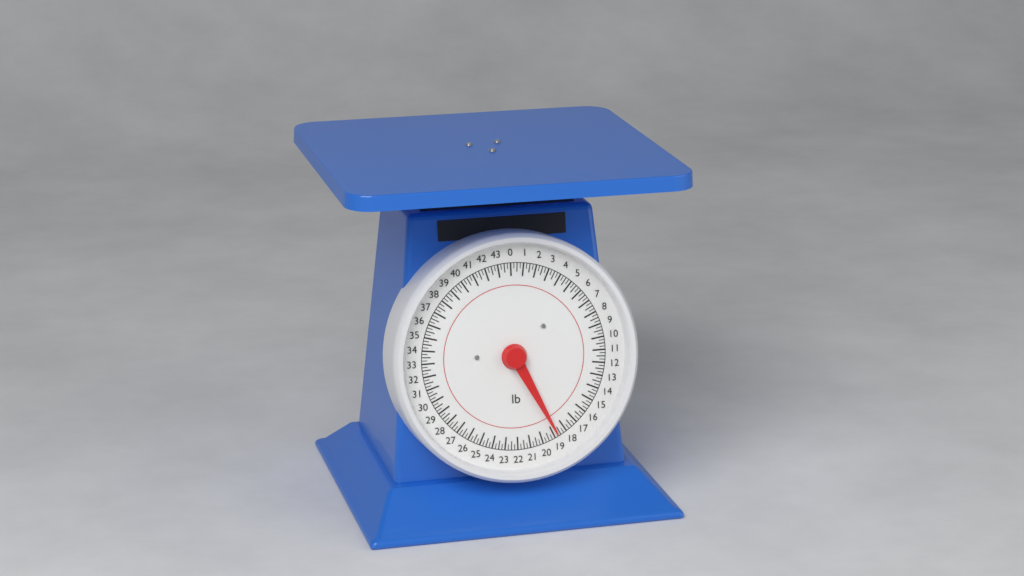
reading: 18.75 lb
